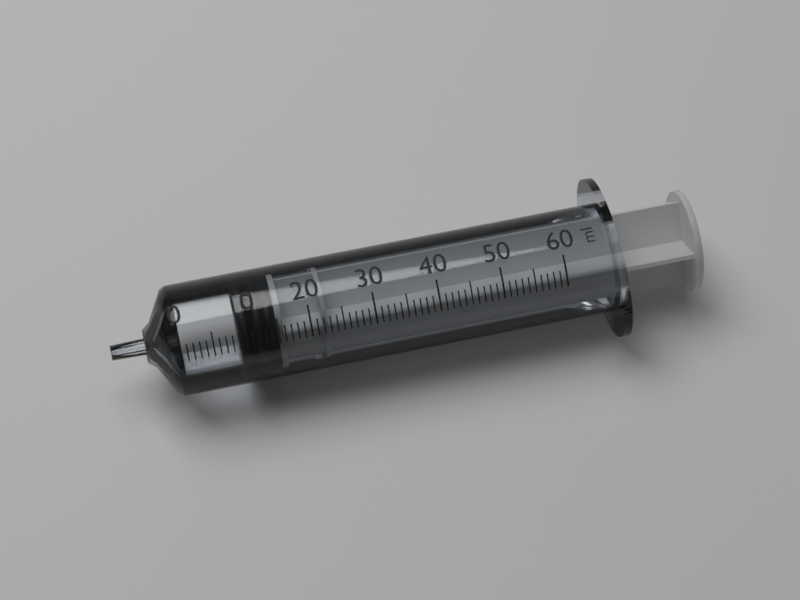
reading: 9 ml
